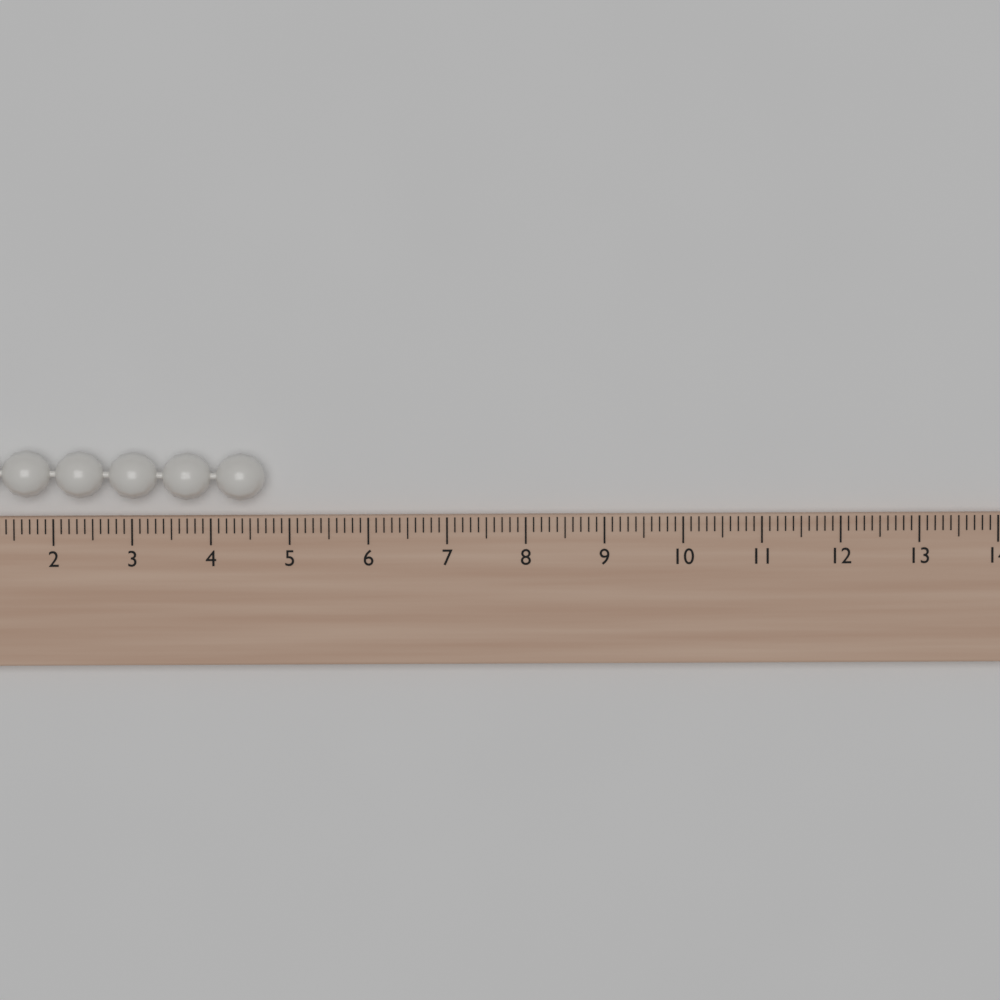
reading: 4.7 (no unit)
